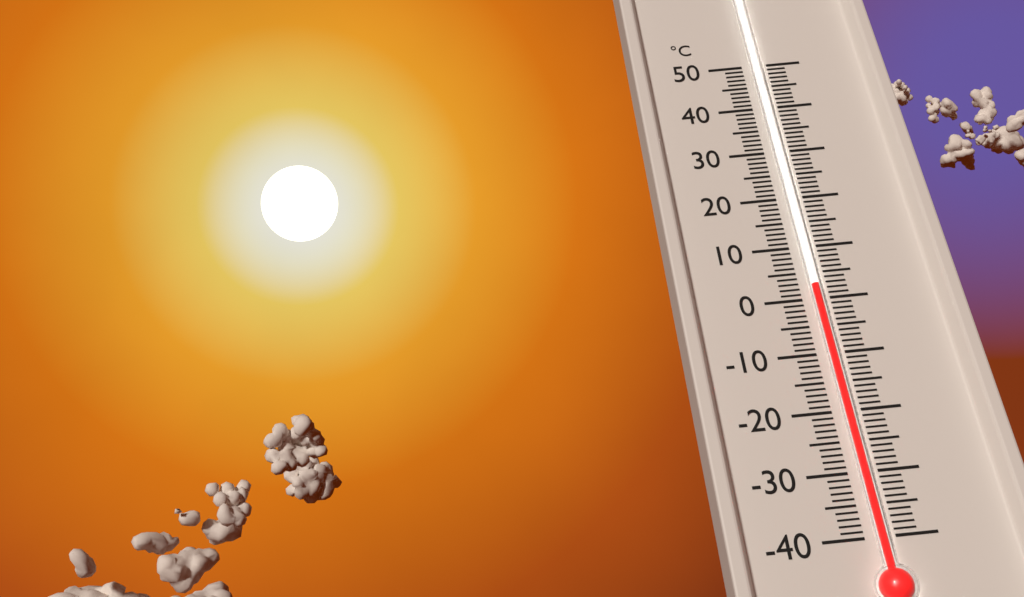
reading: 2 °C
